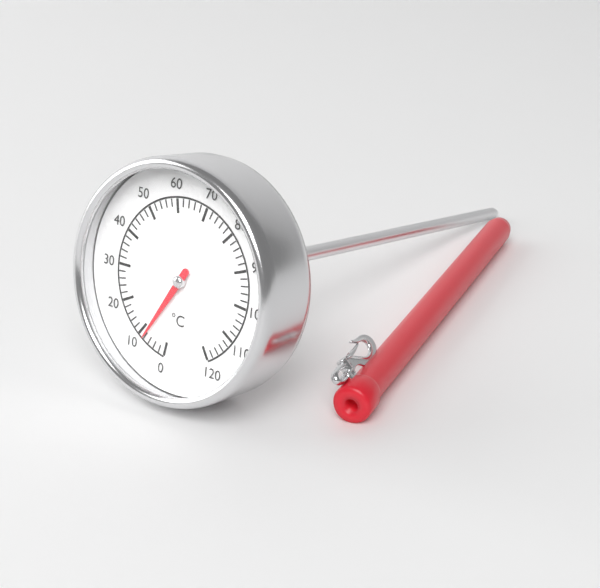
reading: 8 °C
